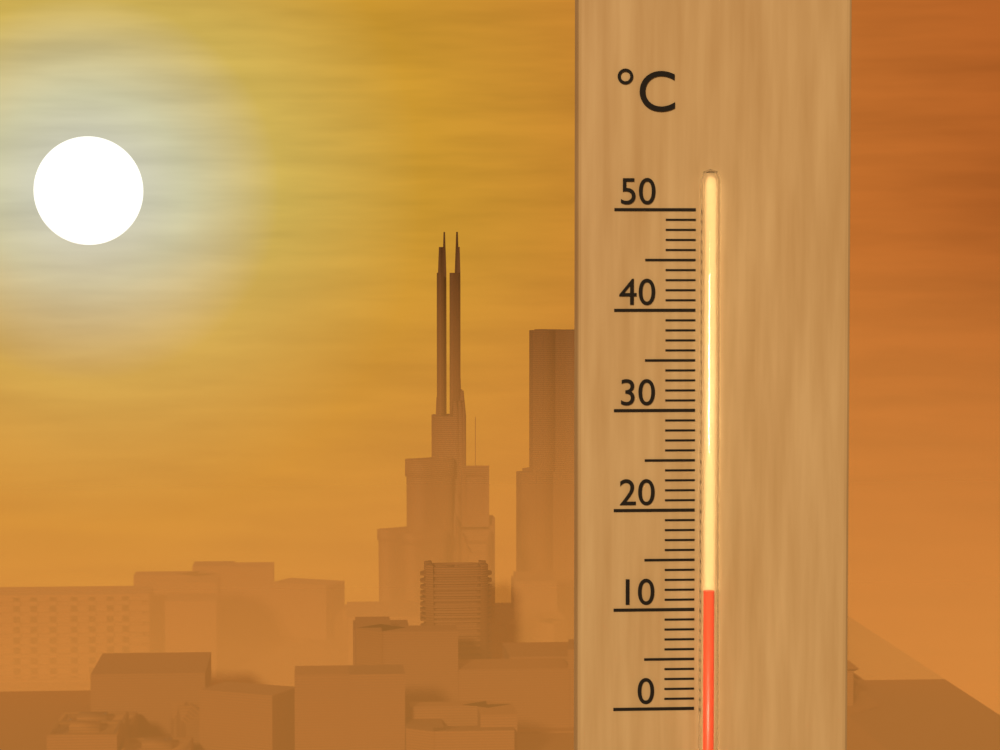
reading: 12 °C
